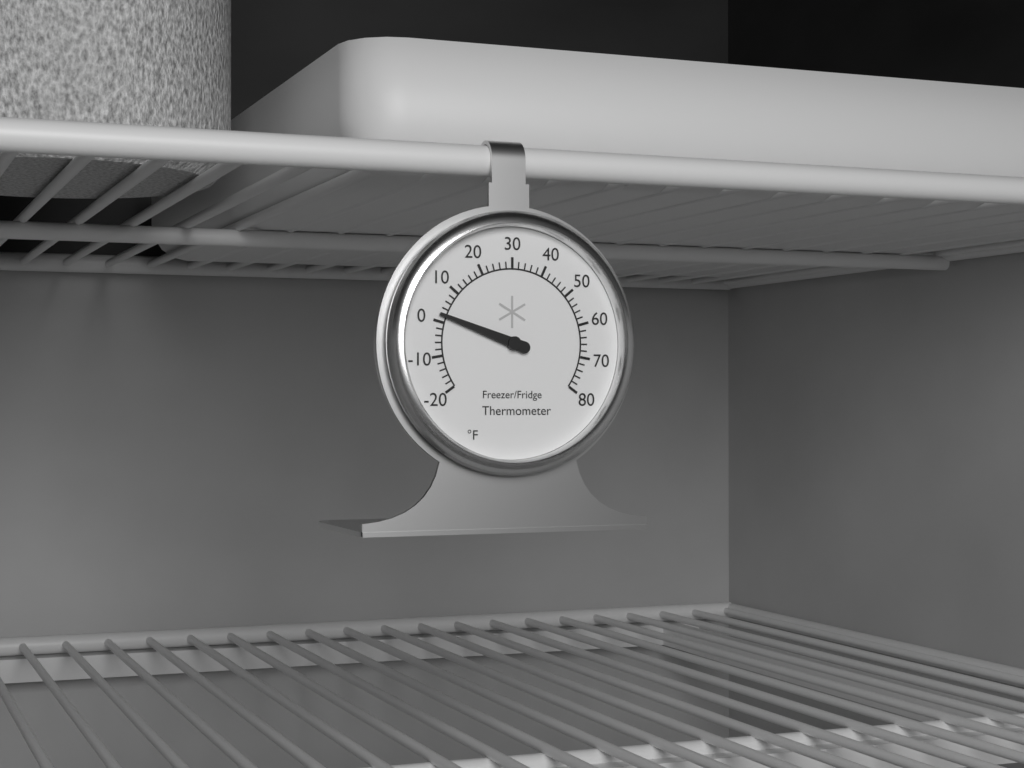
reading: 2 °F
